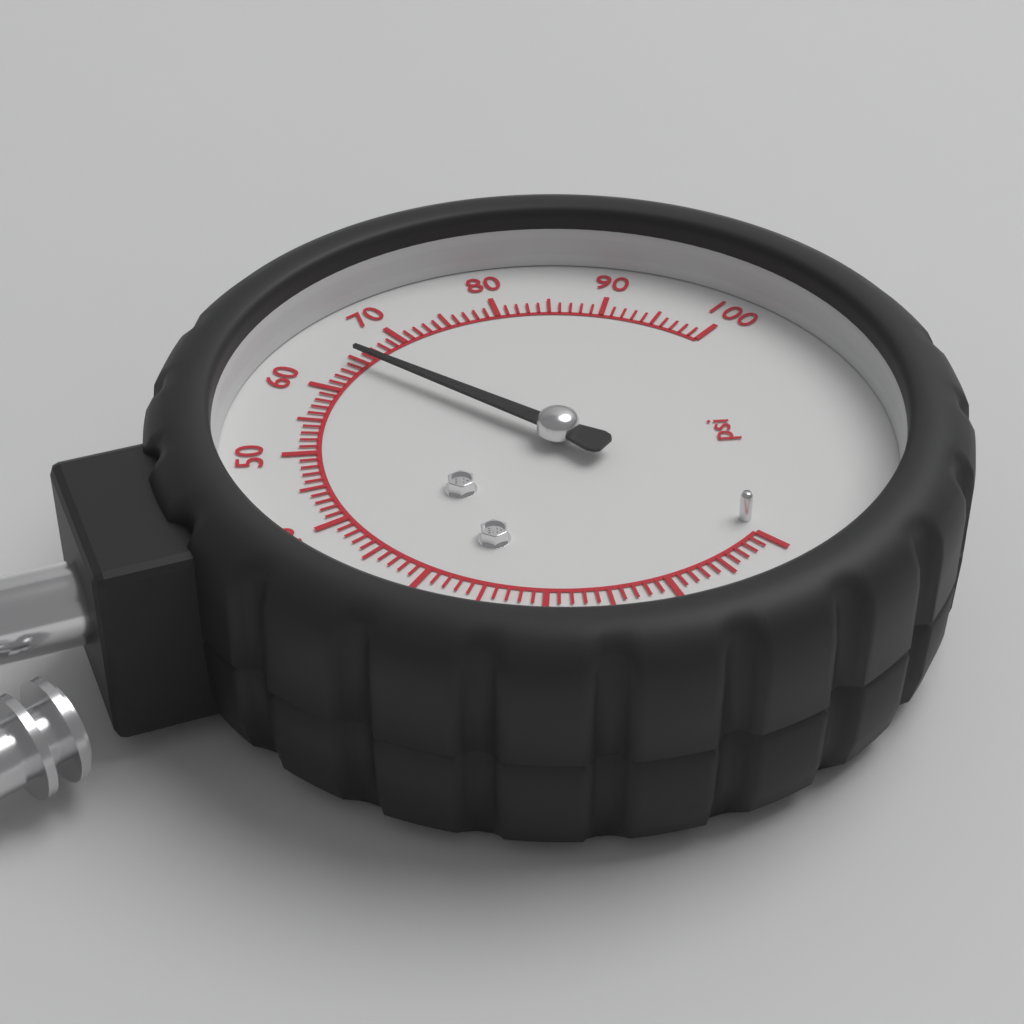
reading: 65 psi
